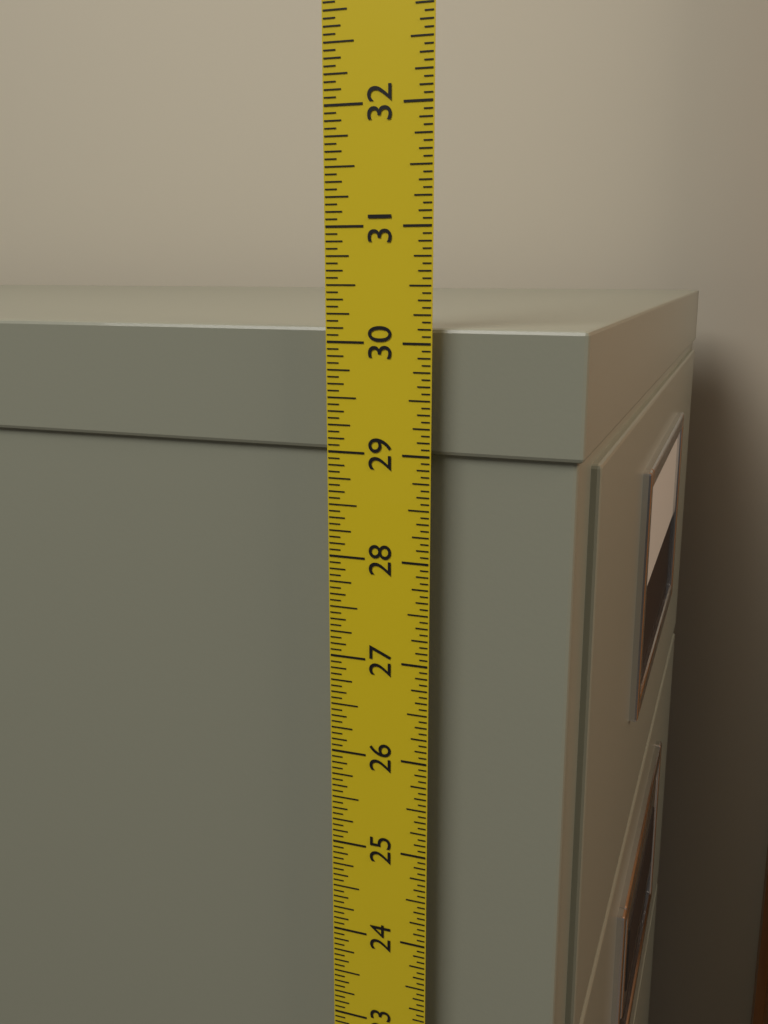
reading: 30.1250 in
